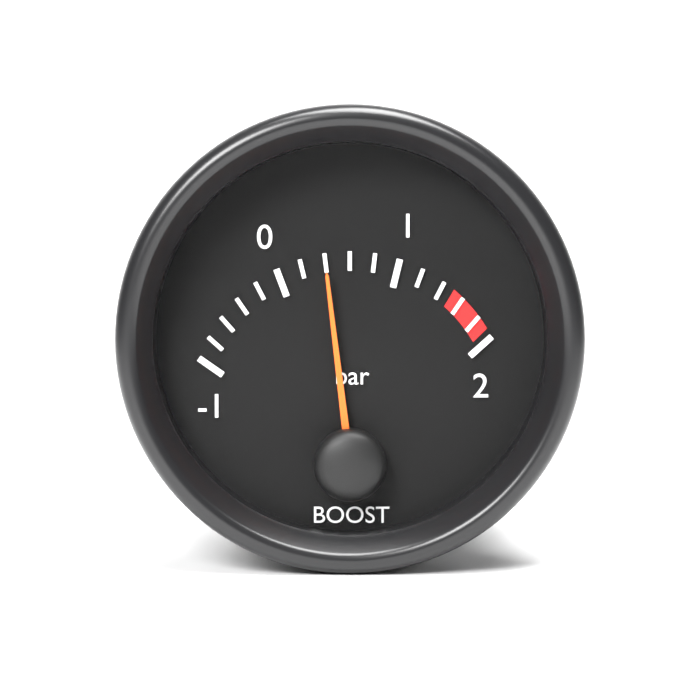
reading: 0.4 bar
